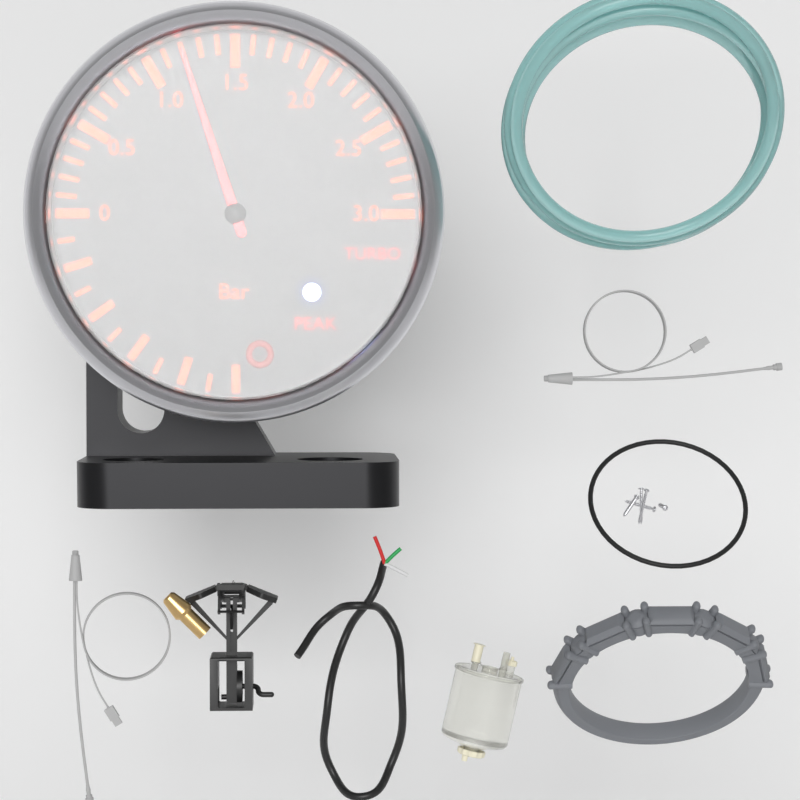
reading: 1.2 bar
